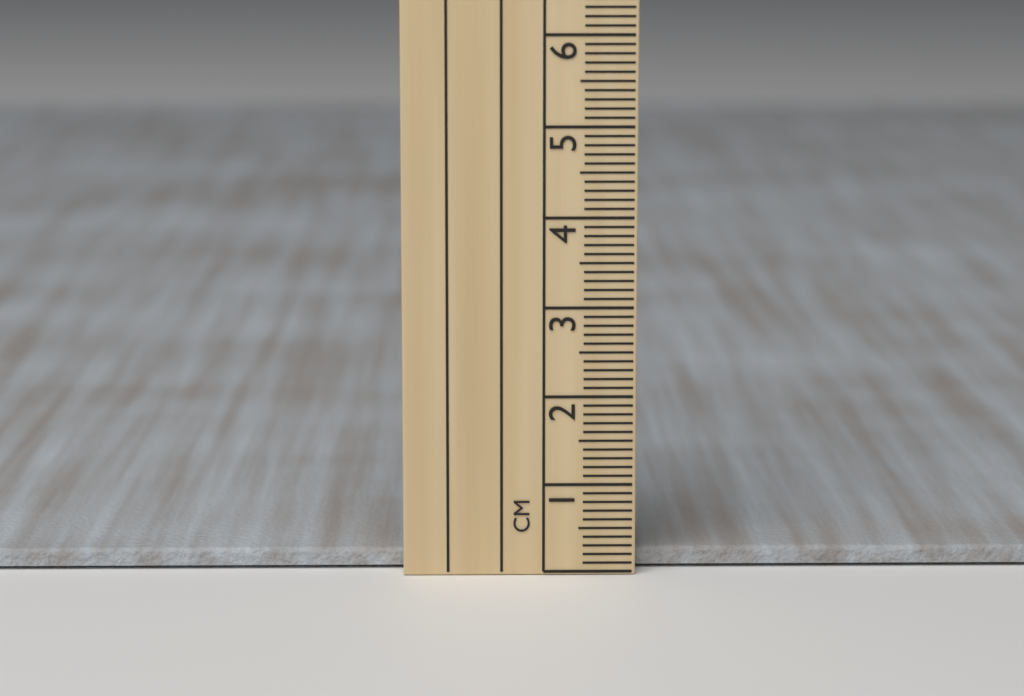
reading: 0.2 cm
